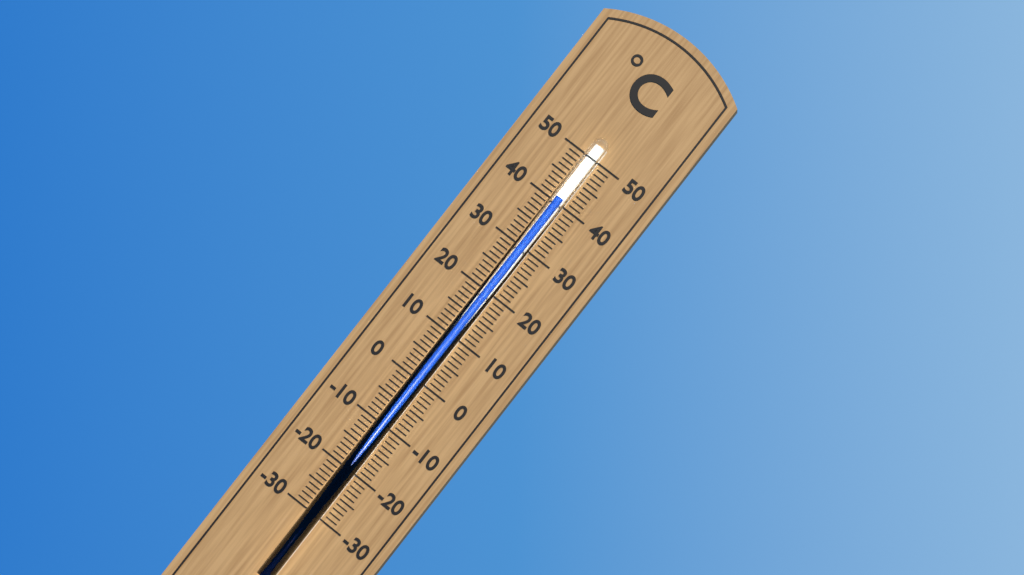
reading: 41 °C
